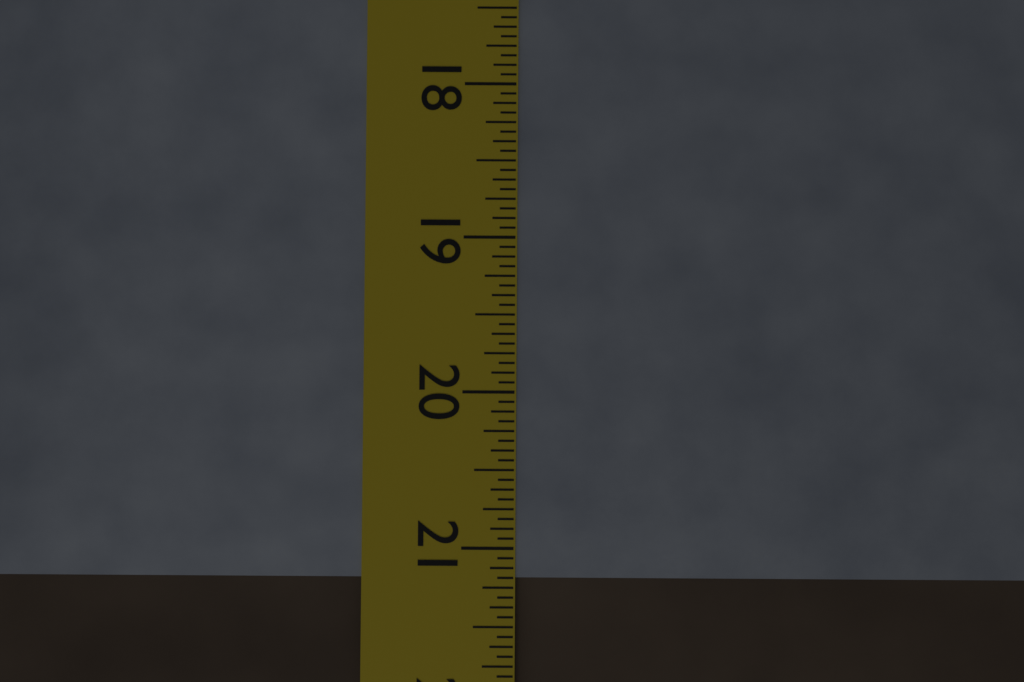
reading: 21.1875 in
